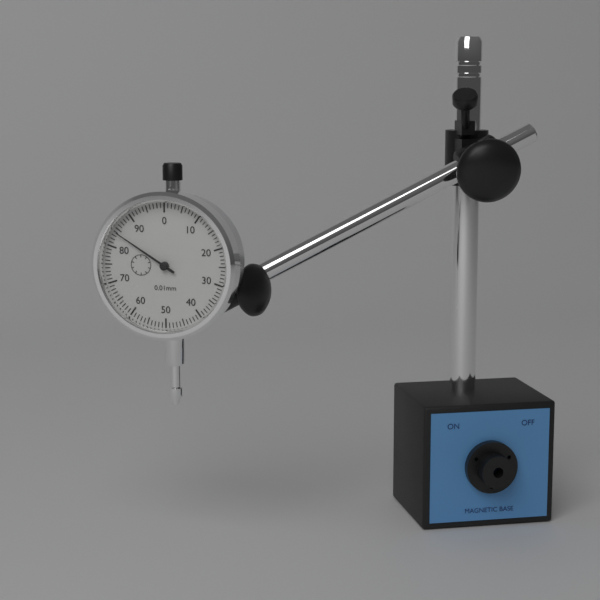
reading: 0.84 mm
